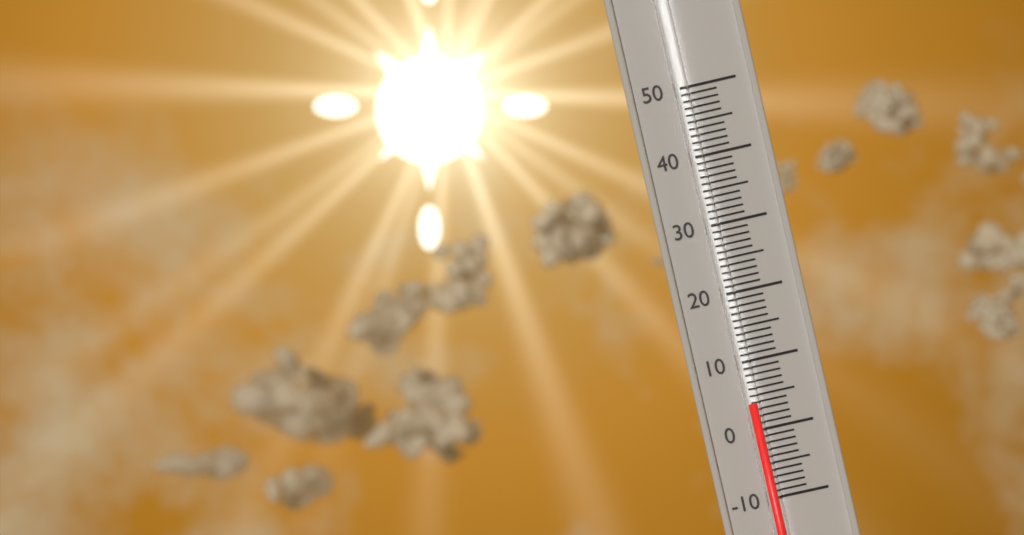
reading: 4 (no unit)
